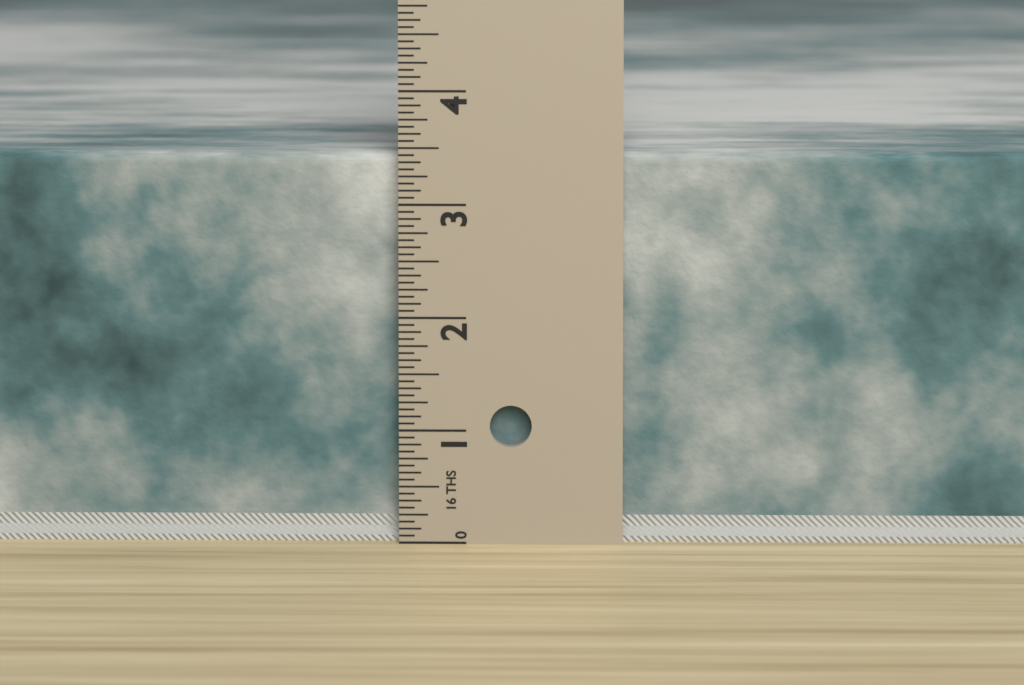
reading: 3.4375 in
